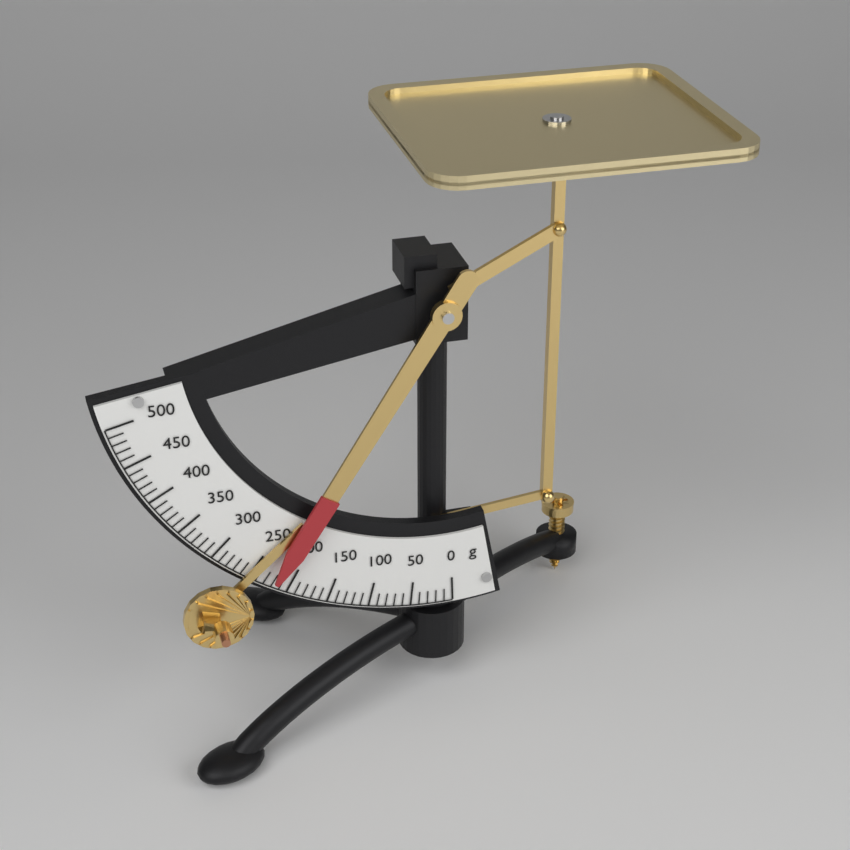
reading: 220 g
